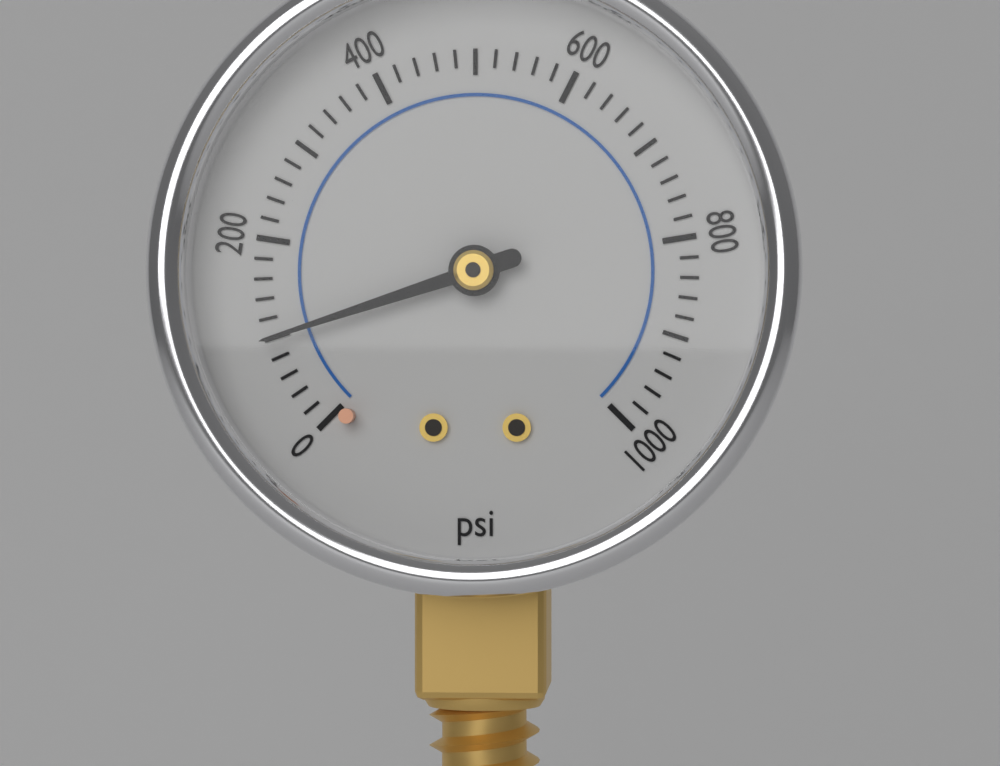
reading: 100 psi
